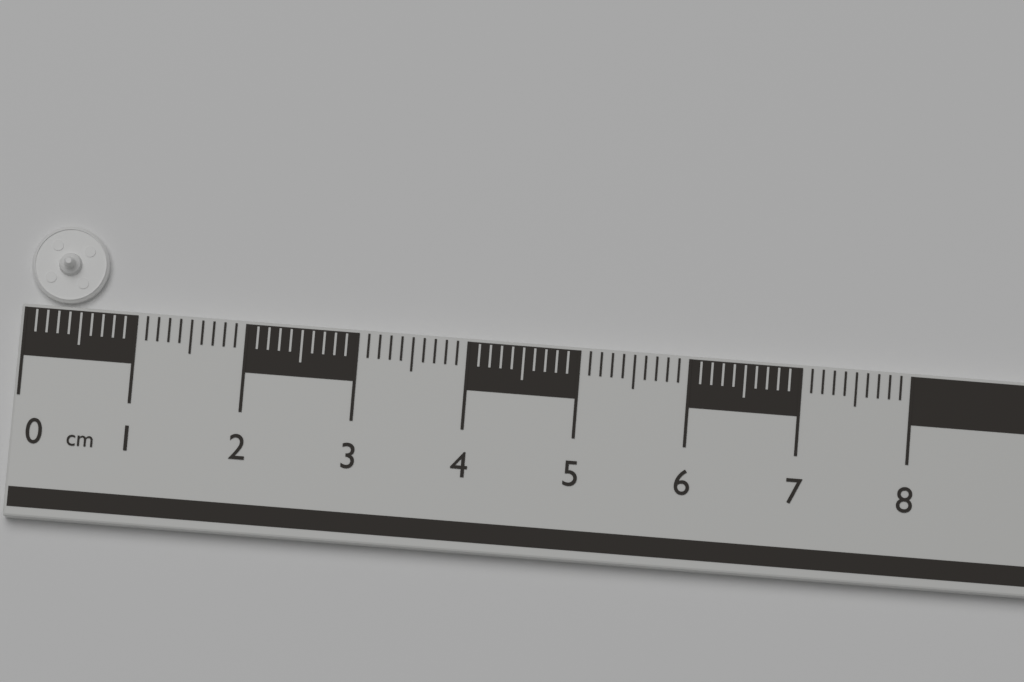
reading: 0.7 cm
